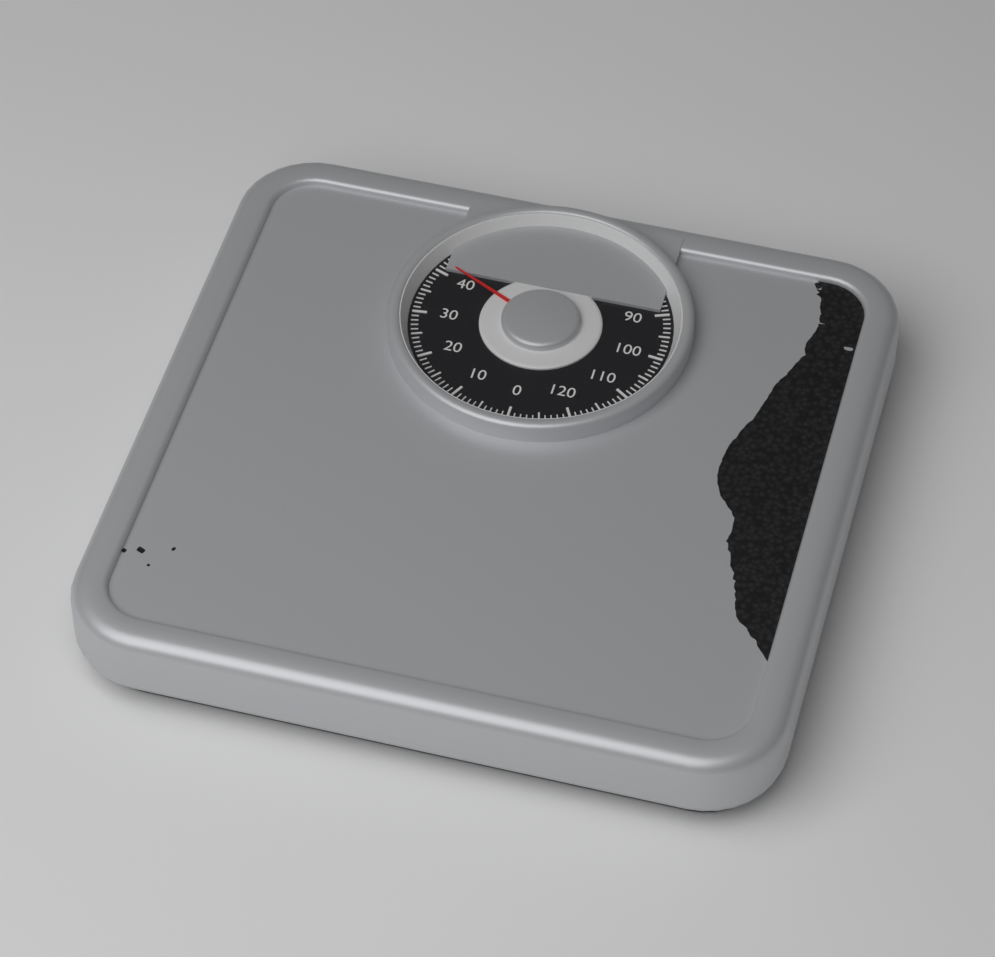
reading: 42 kg
